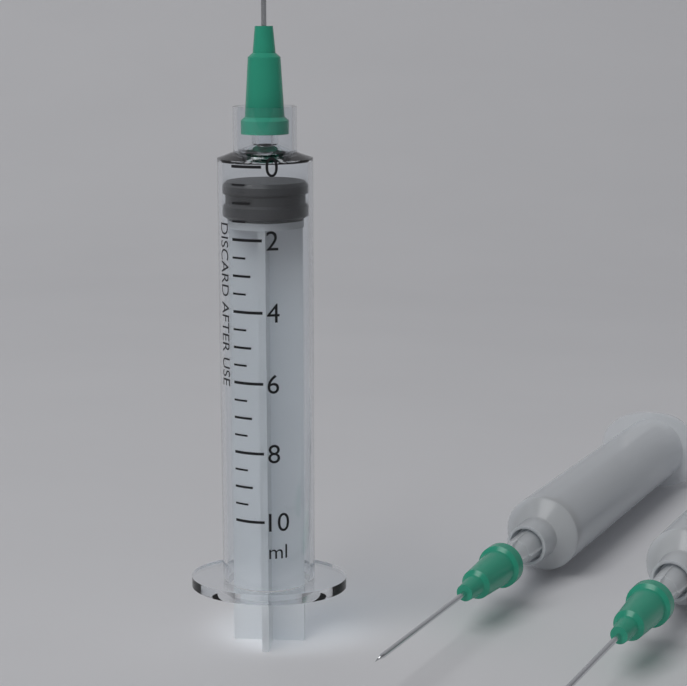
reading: 0.5 ml
